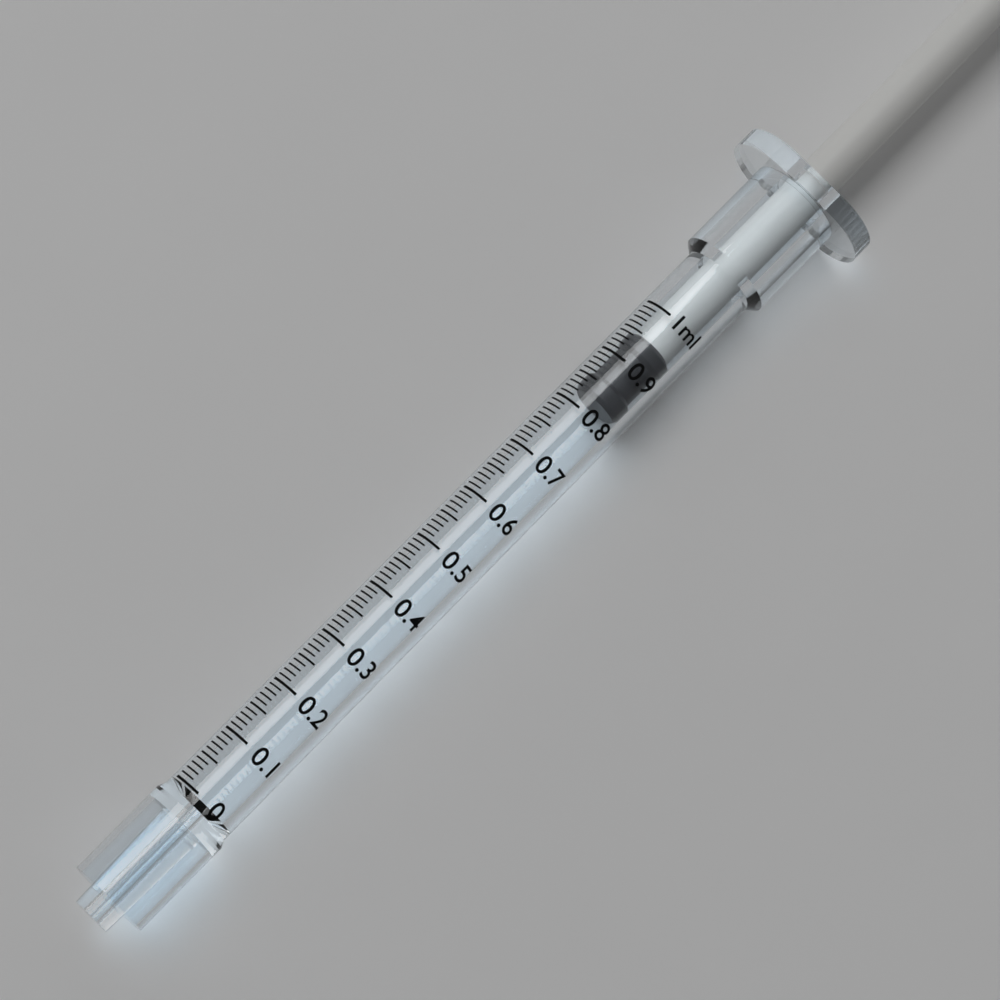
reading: 0.83 ml
